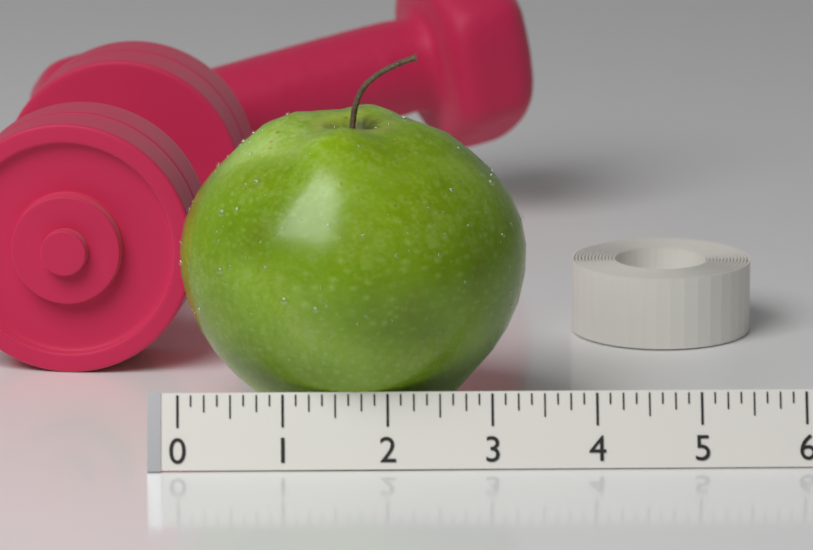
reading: 3.375 (no unit)
